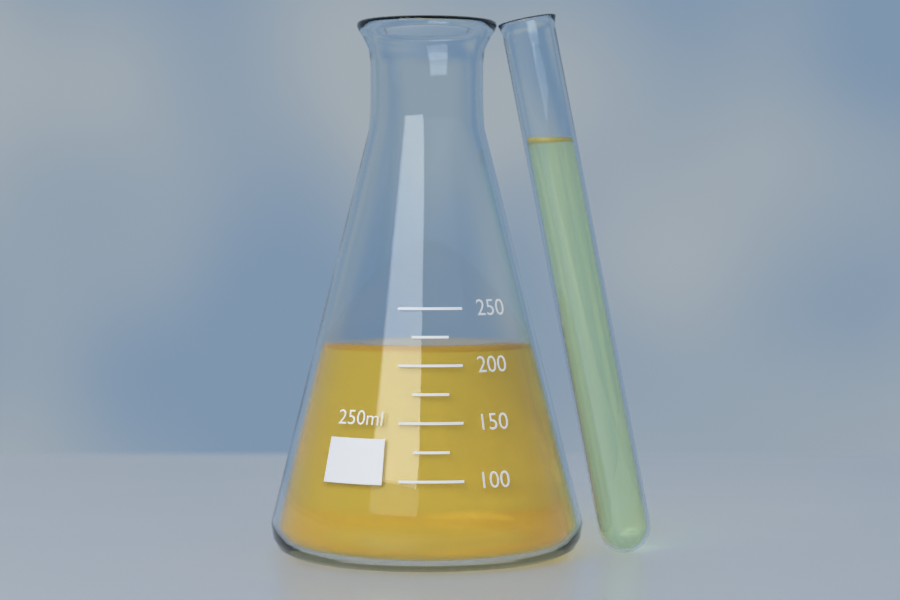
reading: 215 ml
